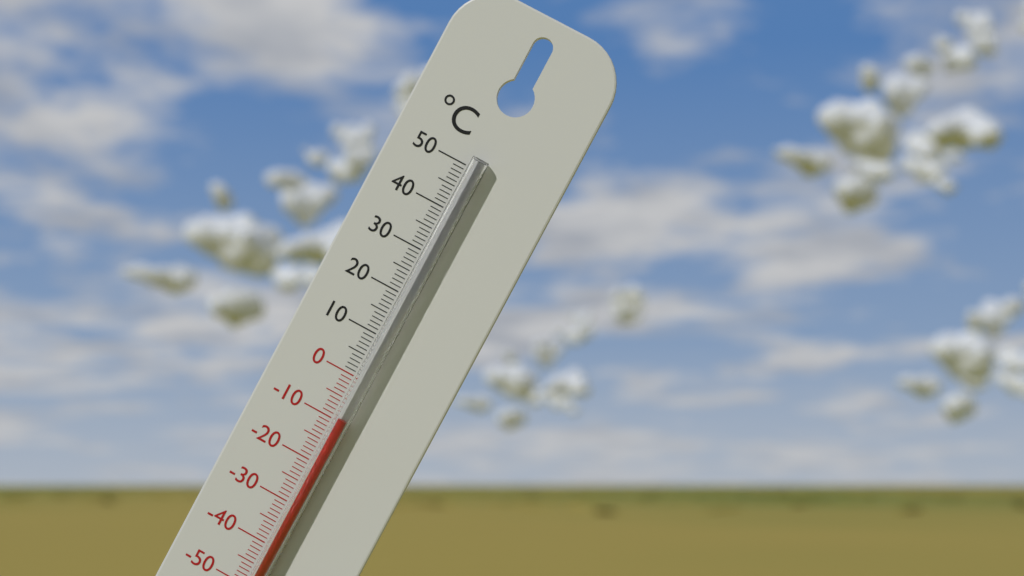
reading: -9 °C
